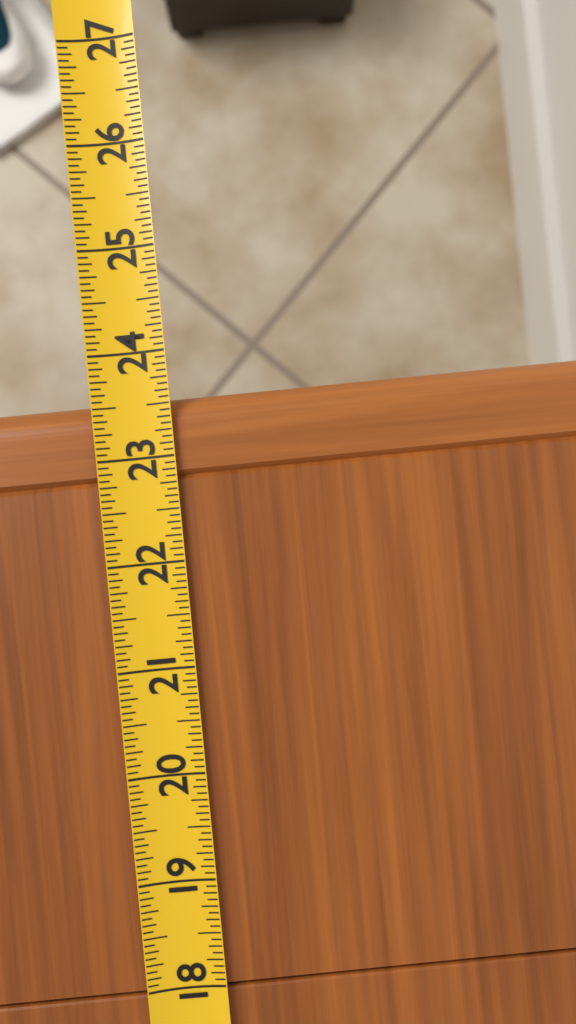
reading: 23.5625 (no unit)
